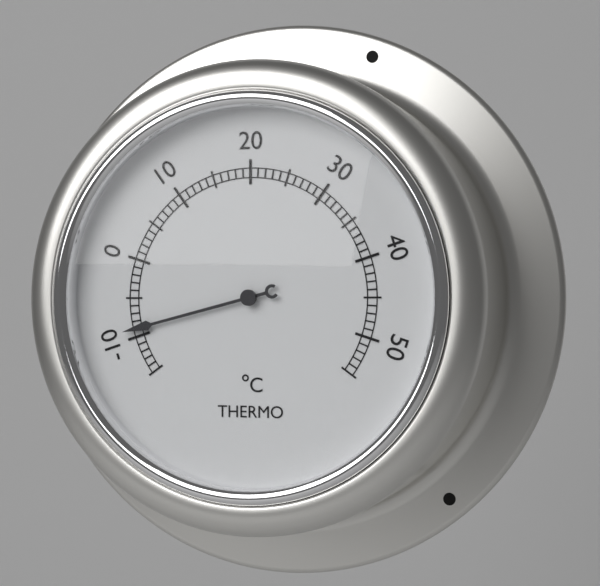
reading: -9 °C
